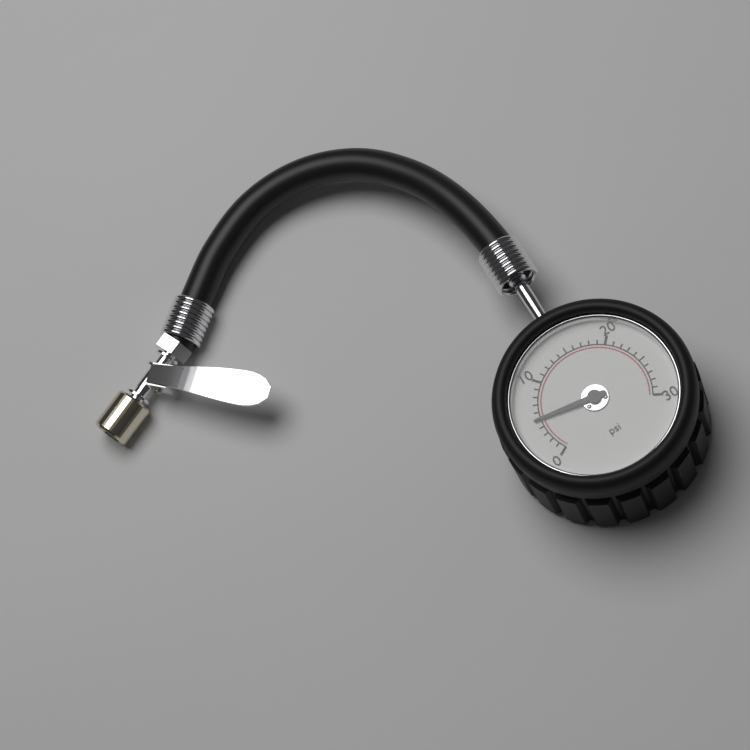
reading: 5 psi
